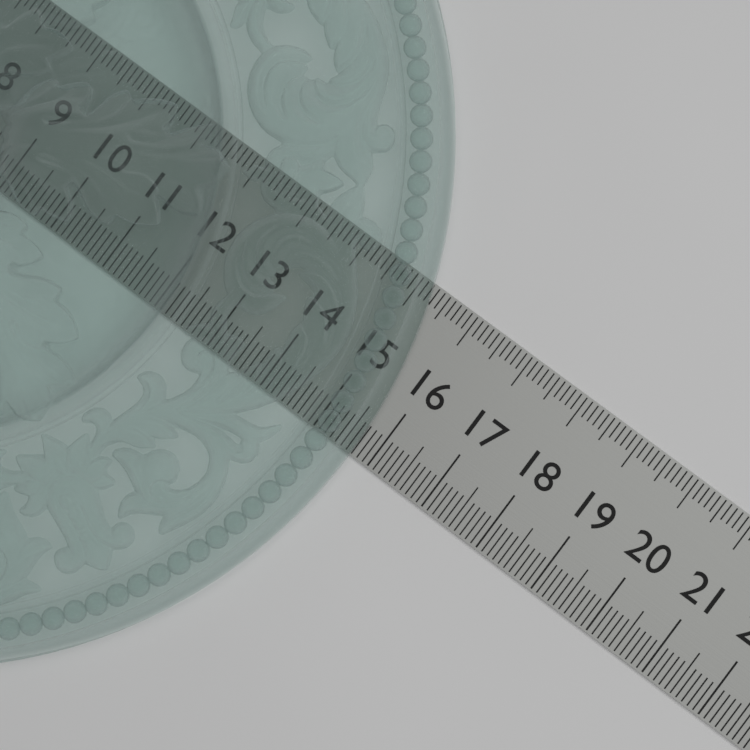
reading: 15.7 (no unit)
